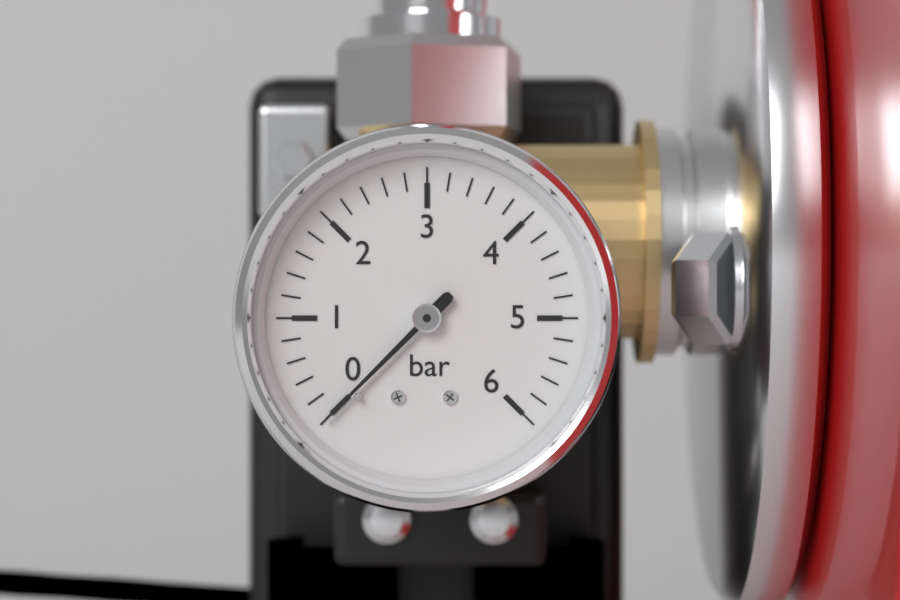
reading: 0.0 bar
